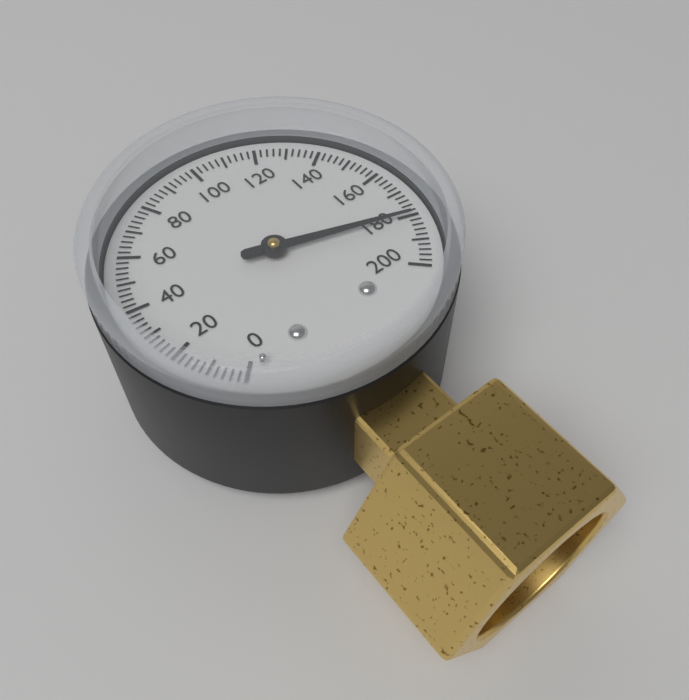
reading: 180 (no unit)
